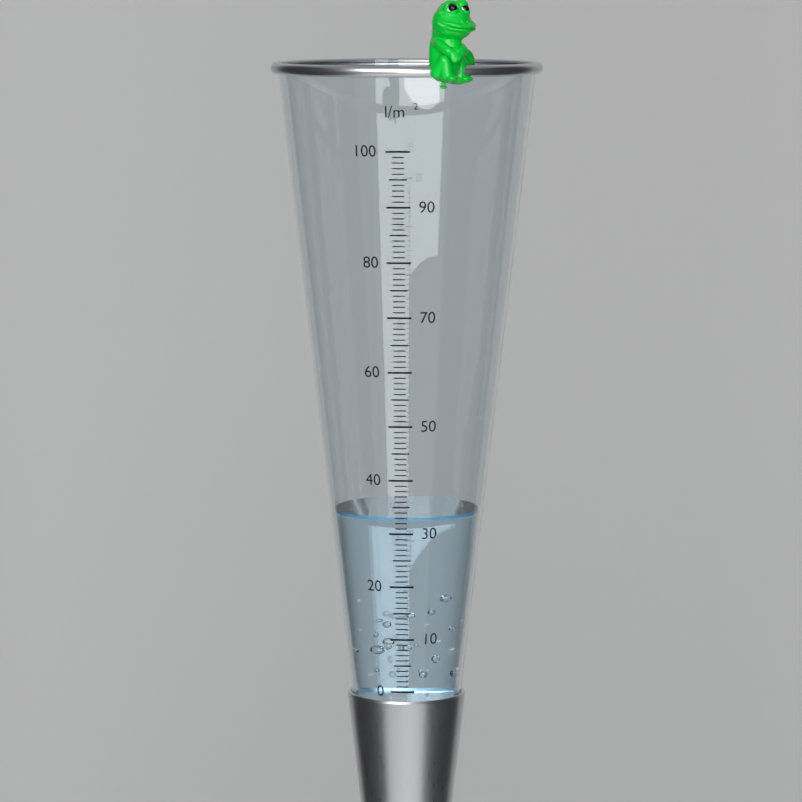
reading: 33 l/m²
